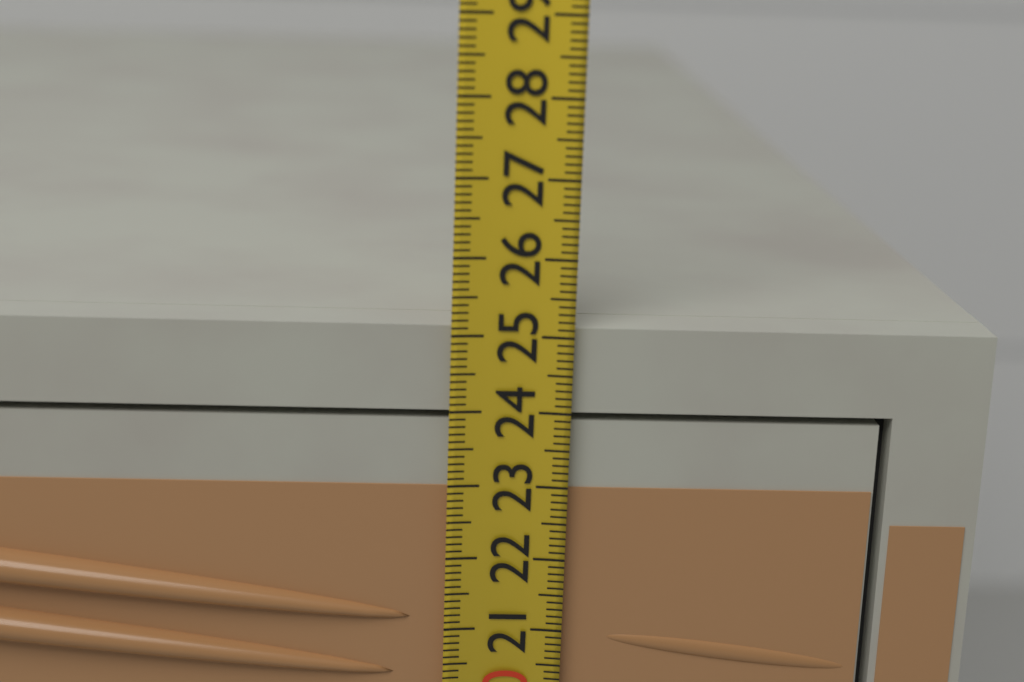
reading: 25.1 (no unit)
